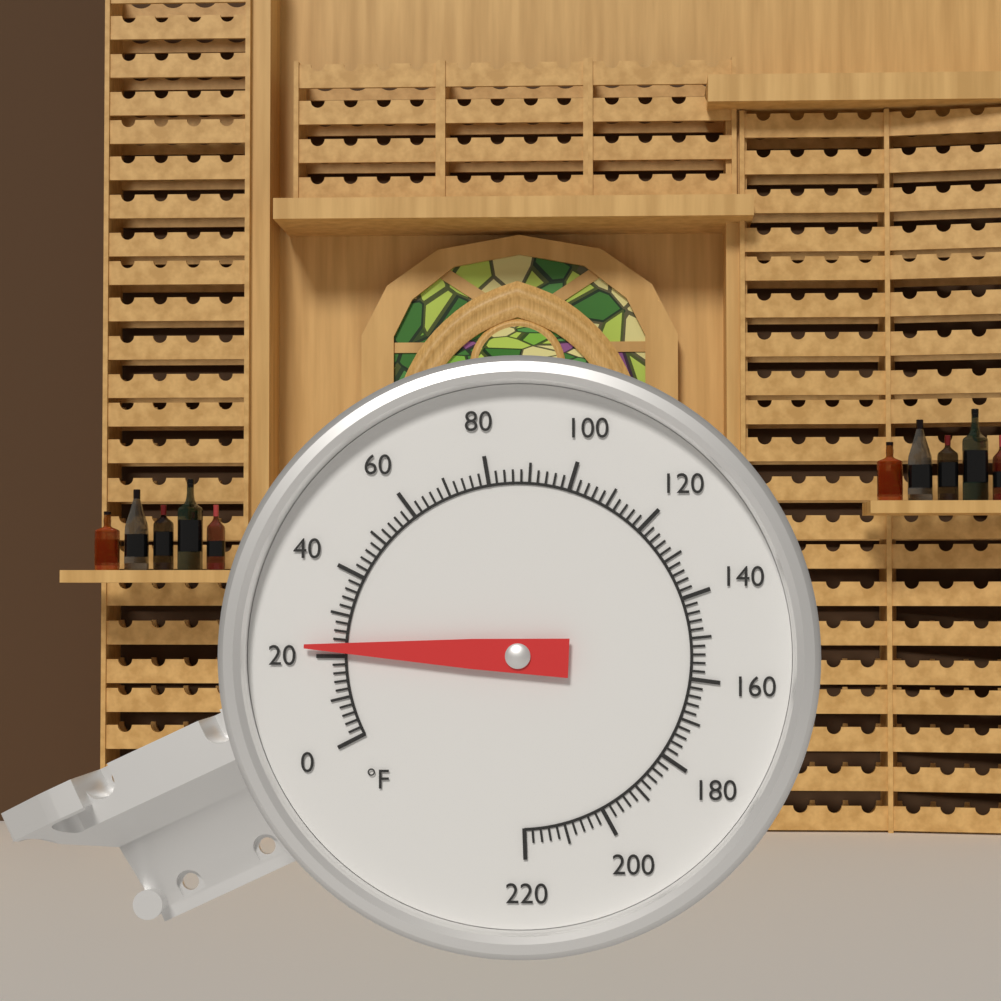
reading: 22 °F
